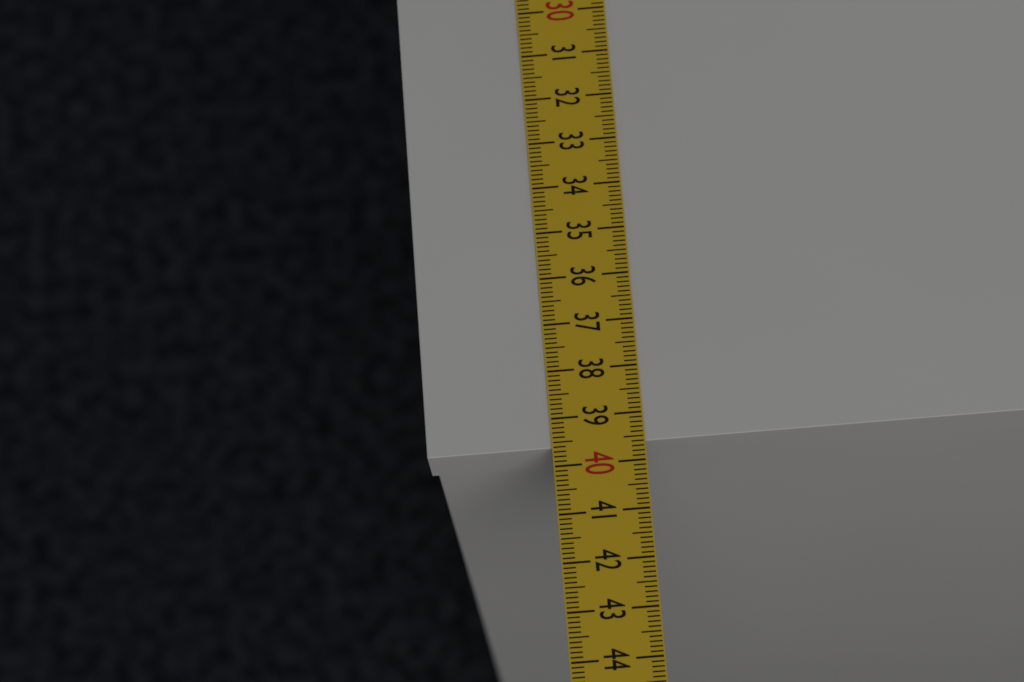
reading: 39.6 cm
